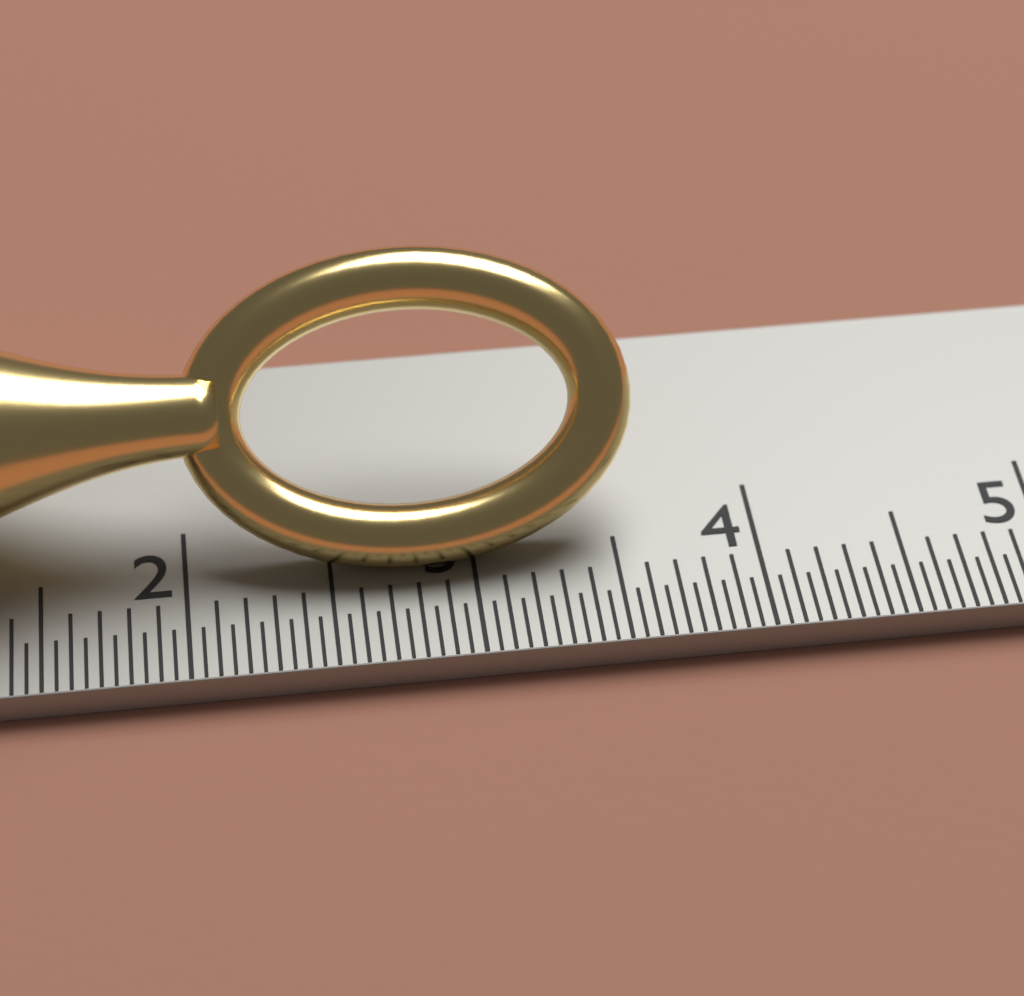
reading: 3.60 cm
